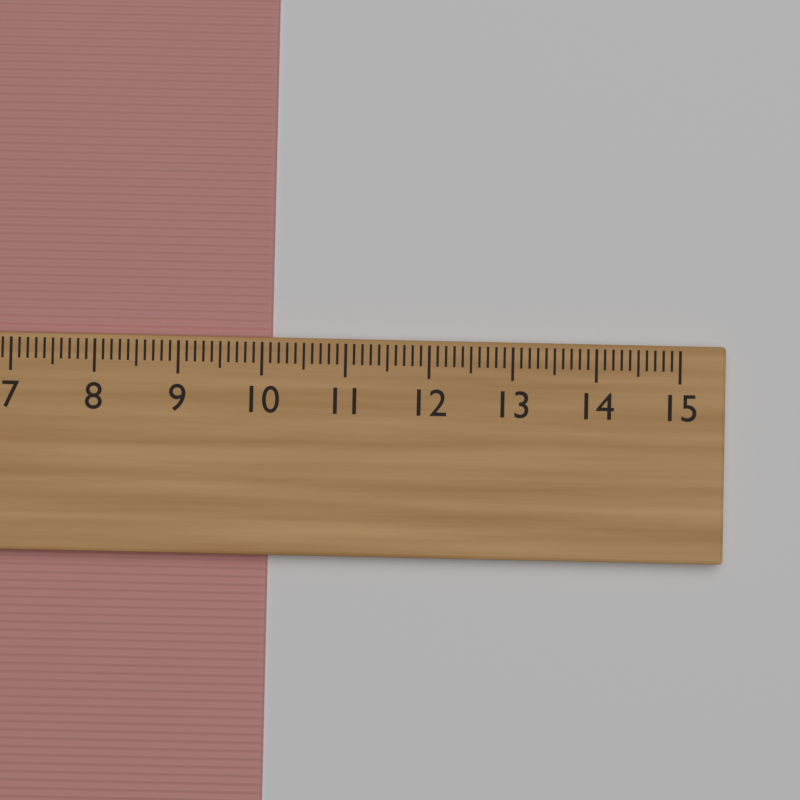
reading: 10.1 cm
